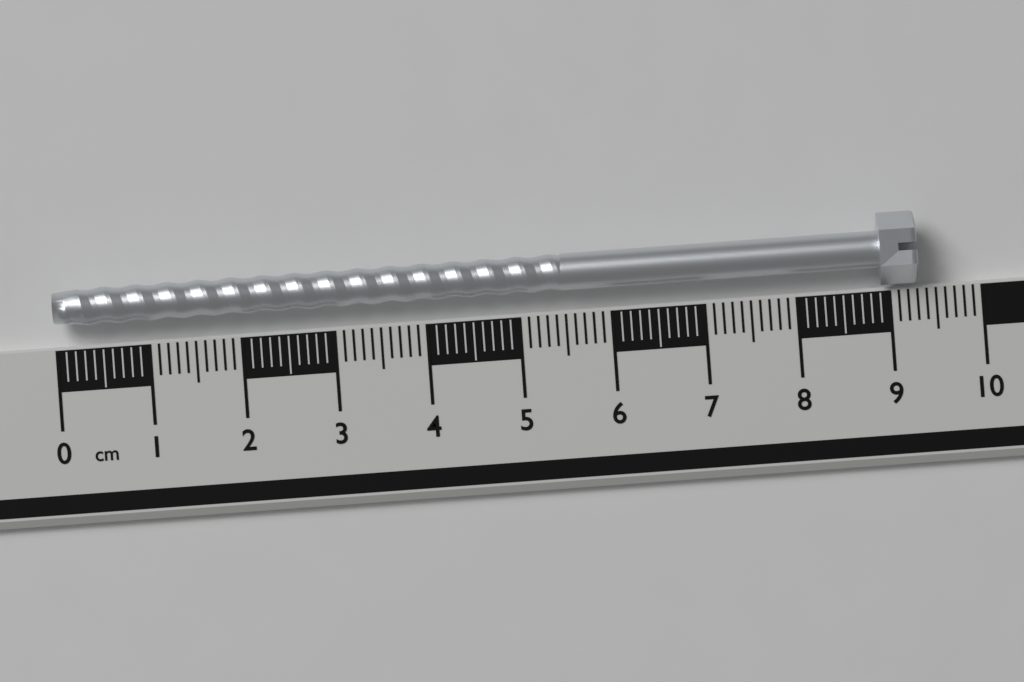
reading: 9.3 cm
